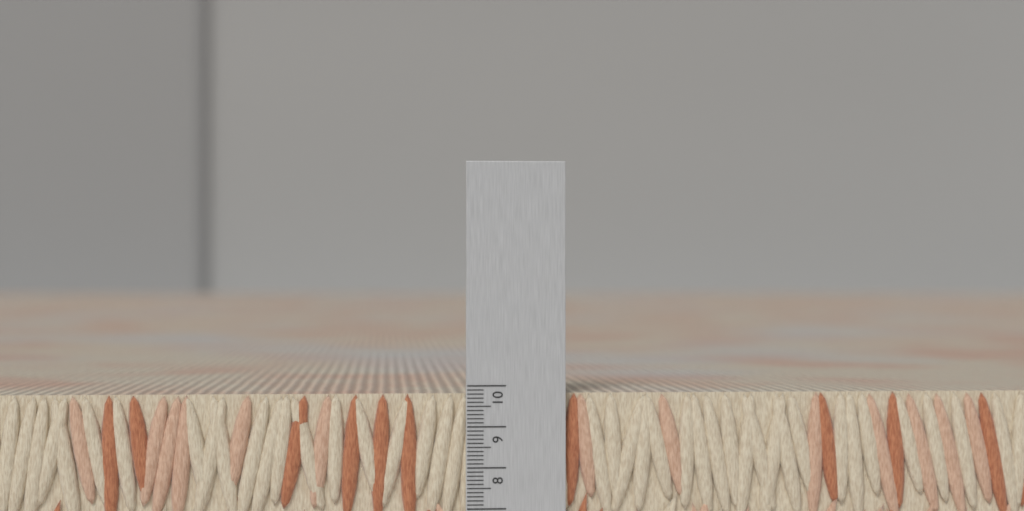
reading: 9.8 (no unit)
